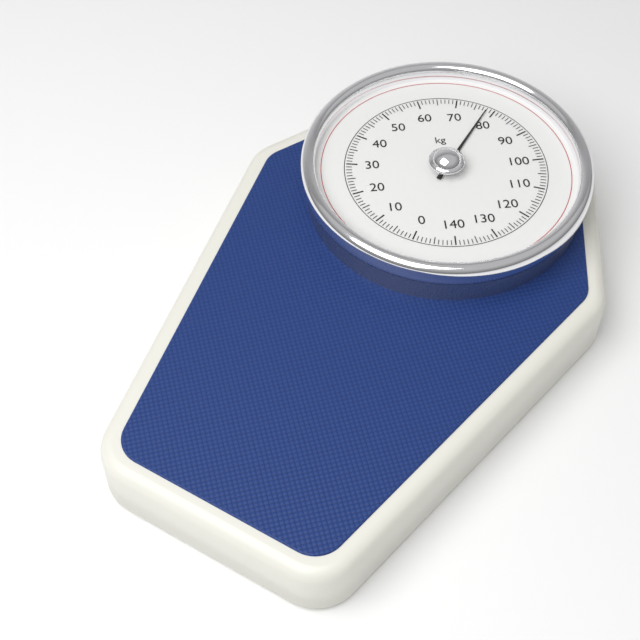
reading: 78 kg
